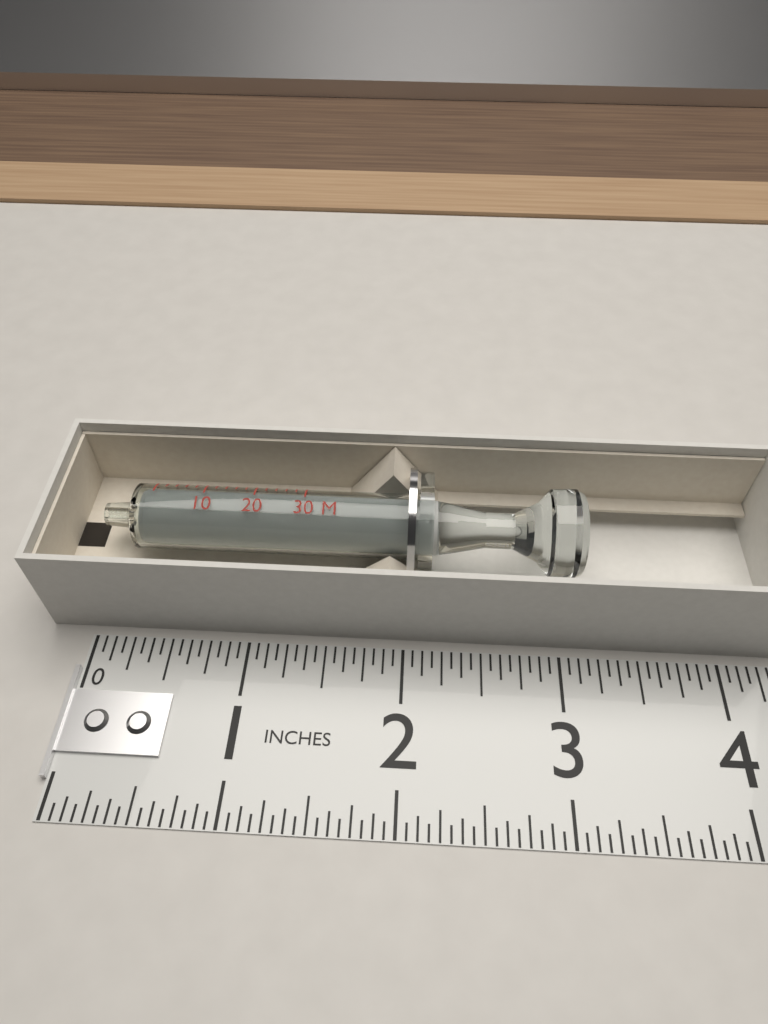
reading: 3.1250 in
